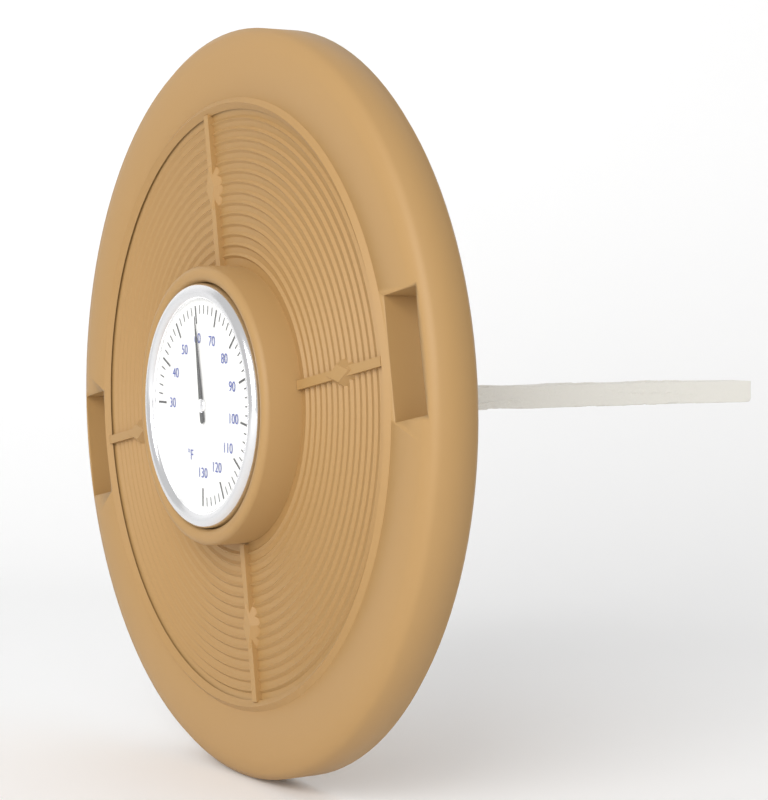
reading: 60 °F
